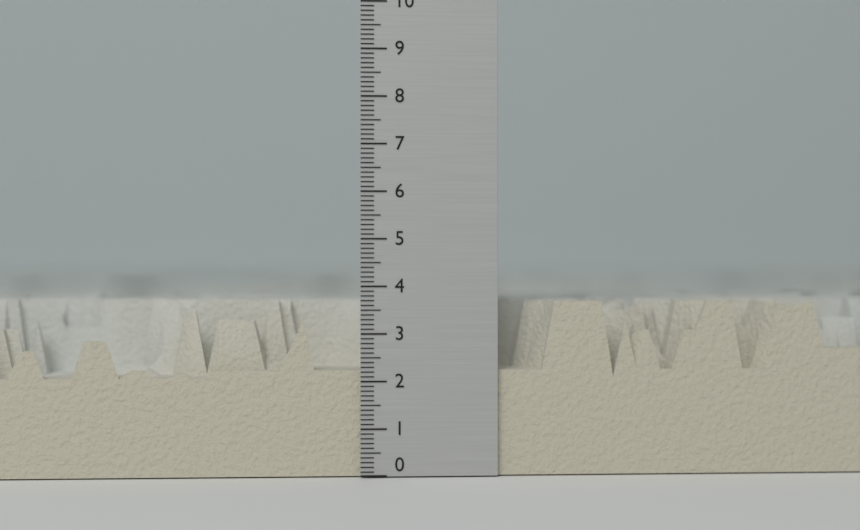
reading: 3.7 (no unit)
